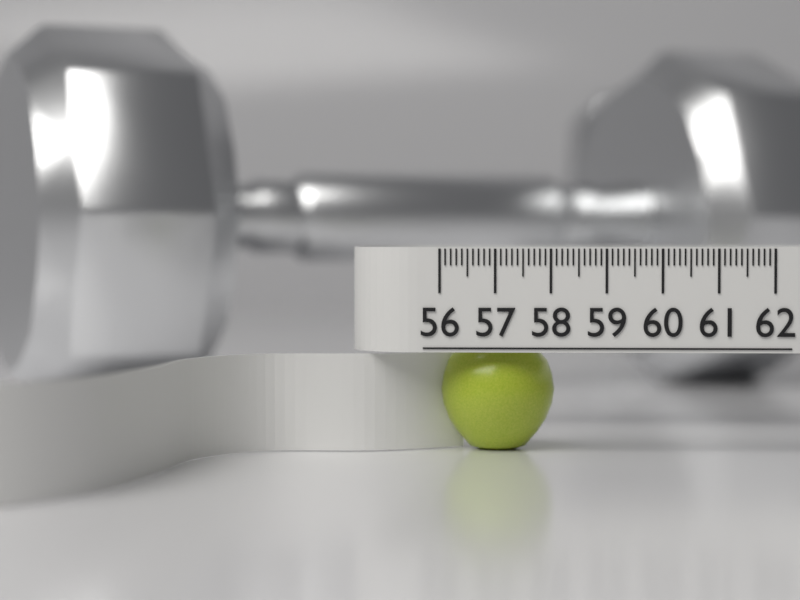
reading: 58.1 (no unit)
